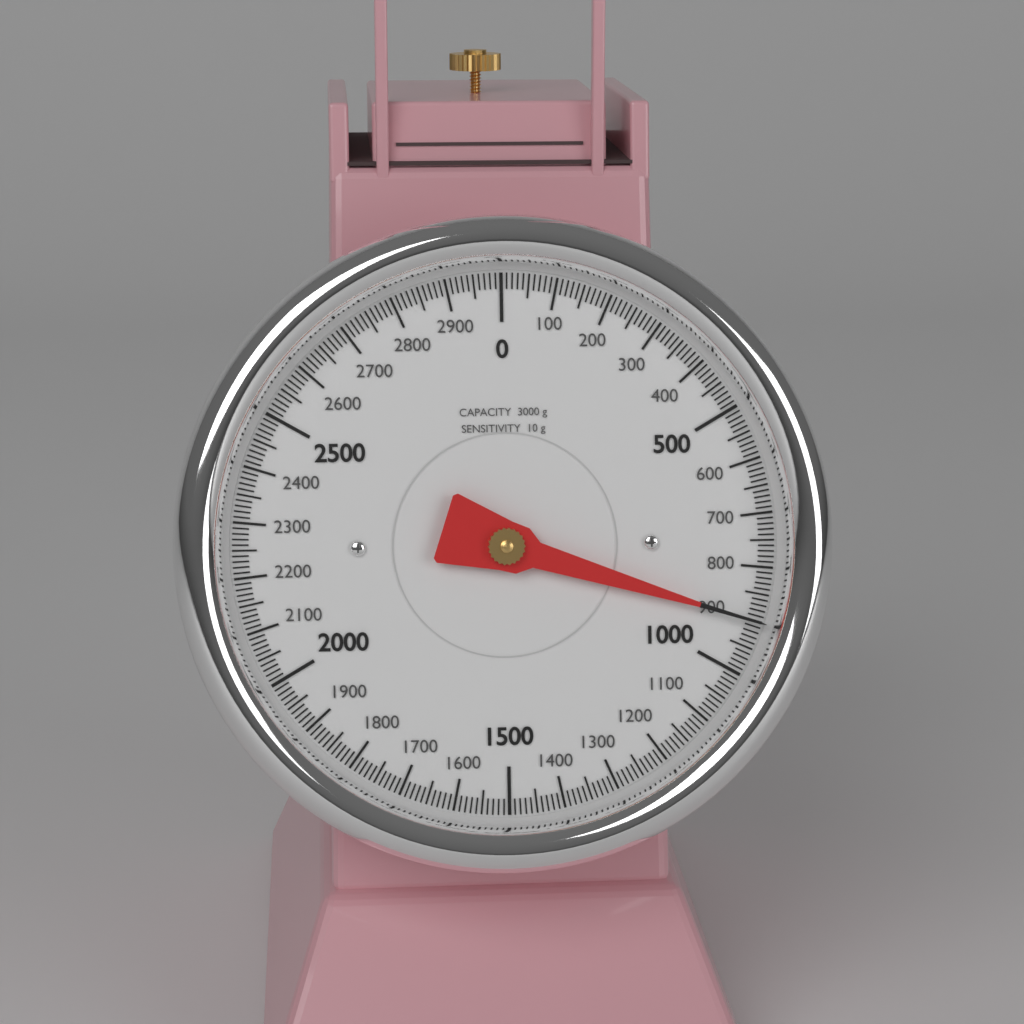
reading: 900 g
